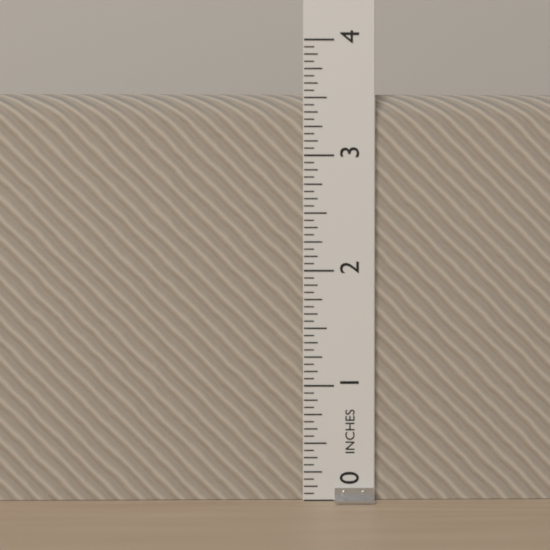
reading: 3.5625 in
